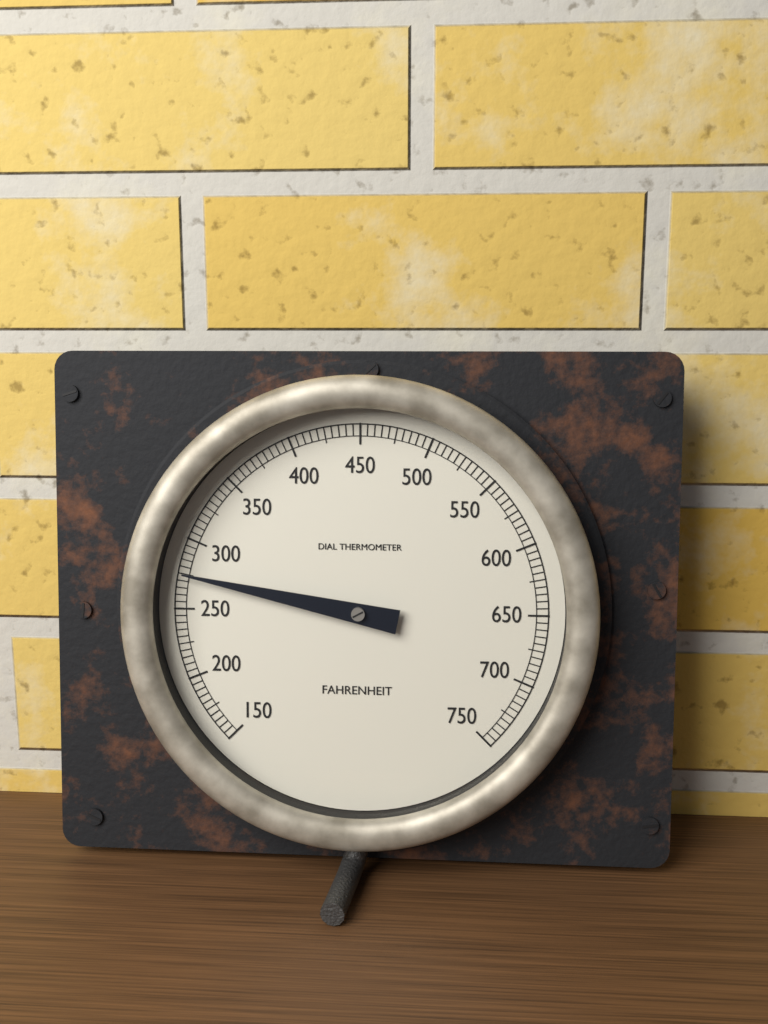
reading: 275 °F
